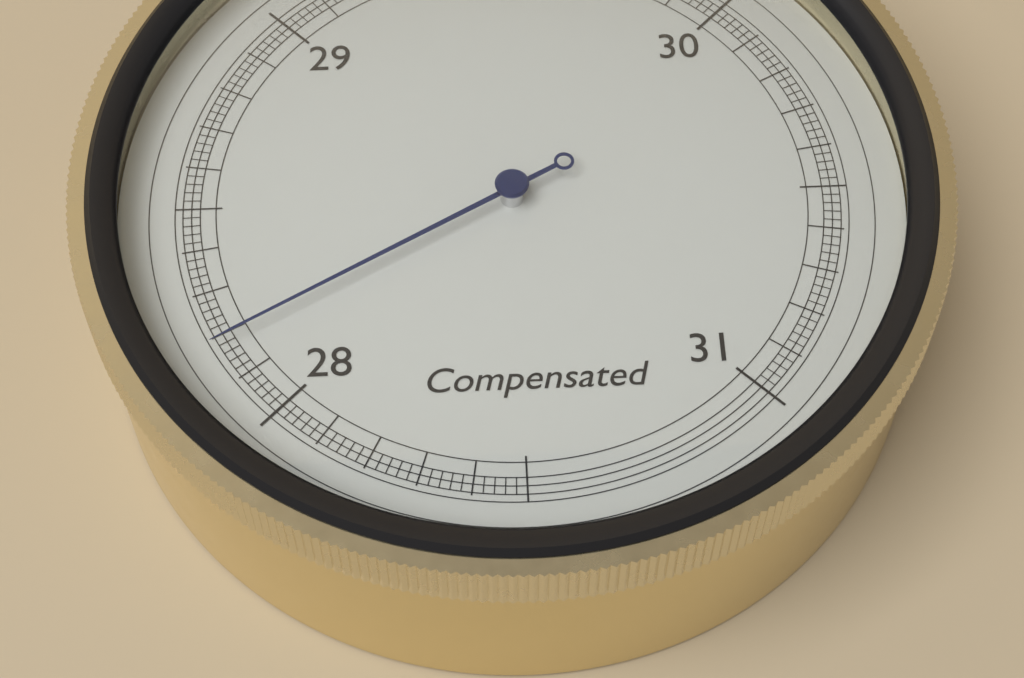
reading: 28.18 inHg
